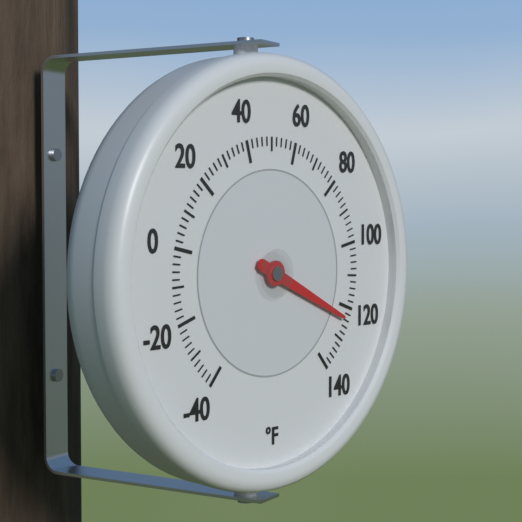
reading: 124 °F
